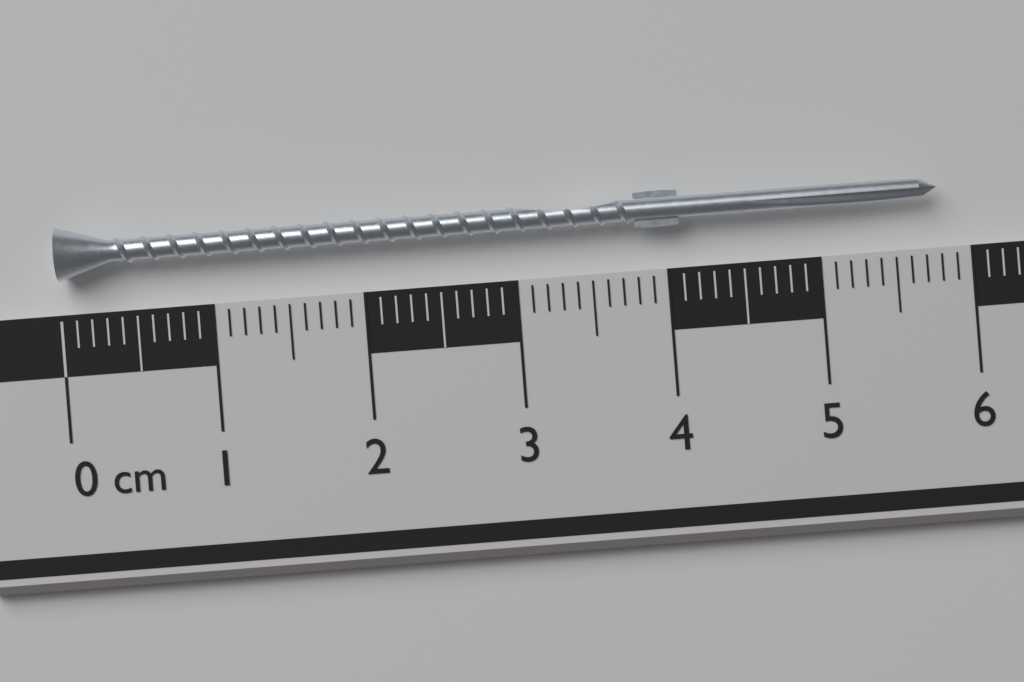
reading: 5.8 cm
